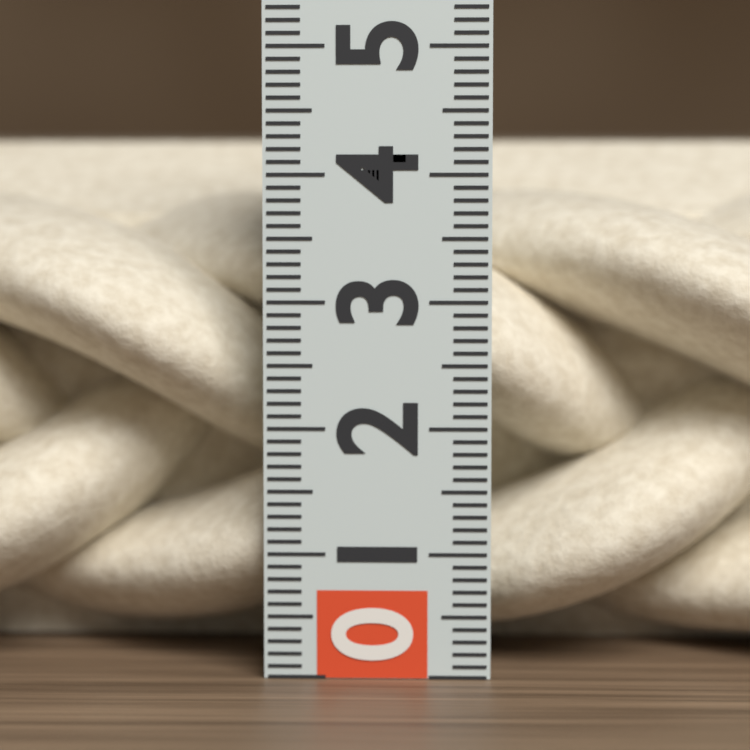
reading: 4.3 (no unit)
